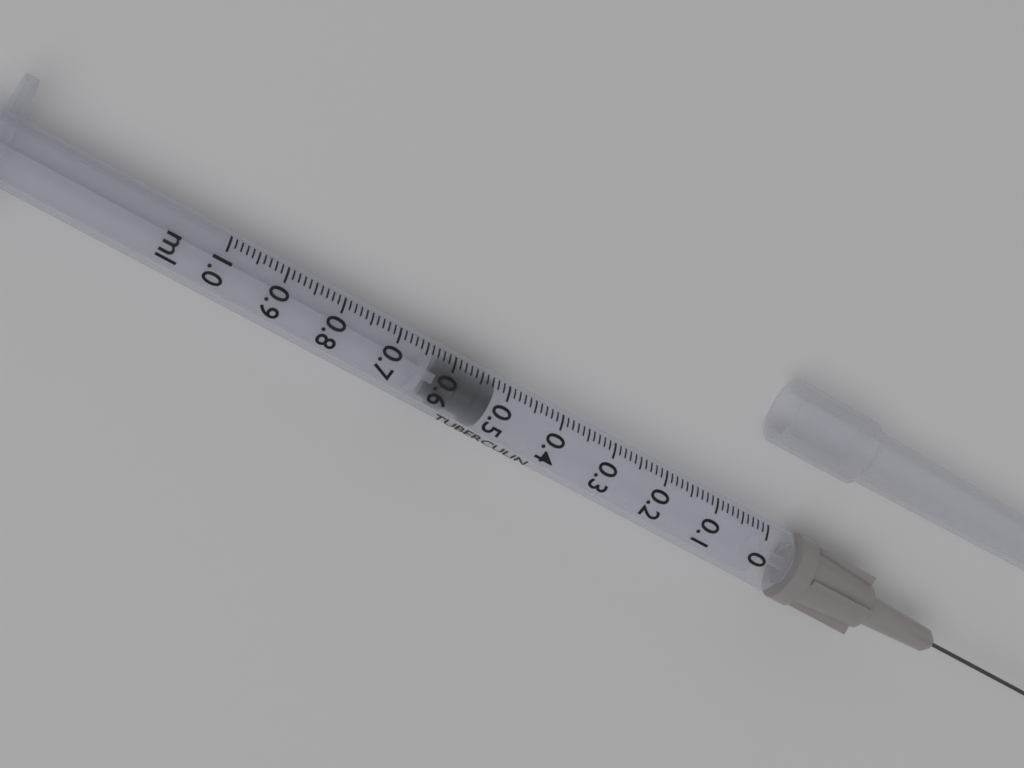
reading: 0.52 ml
